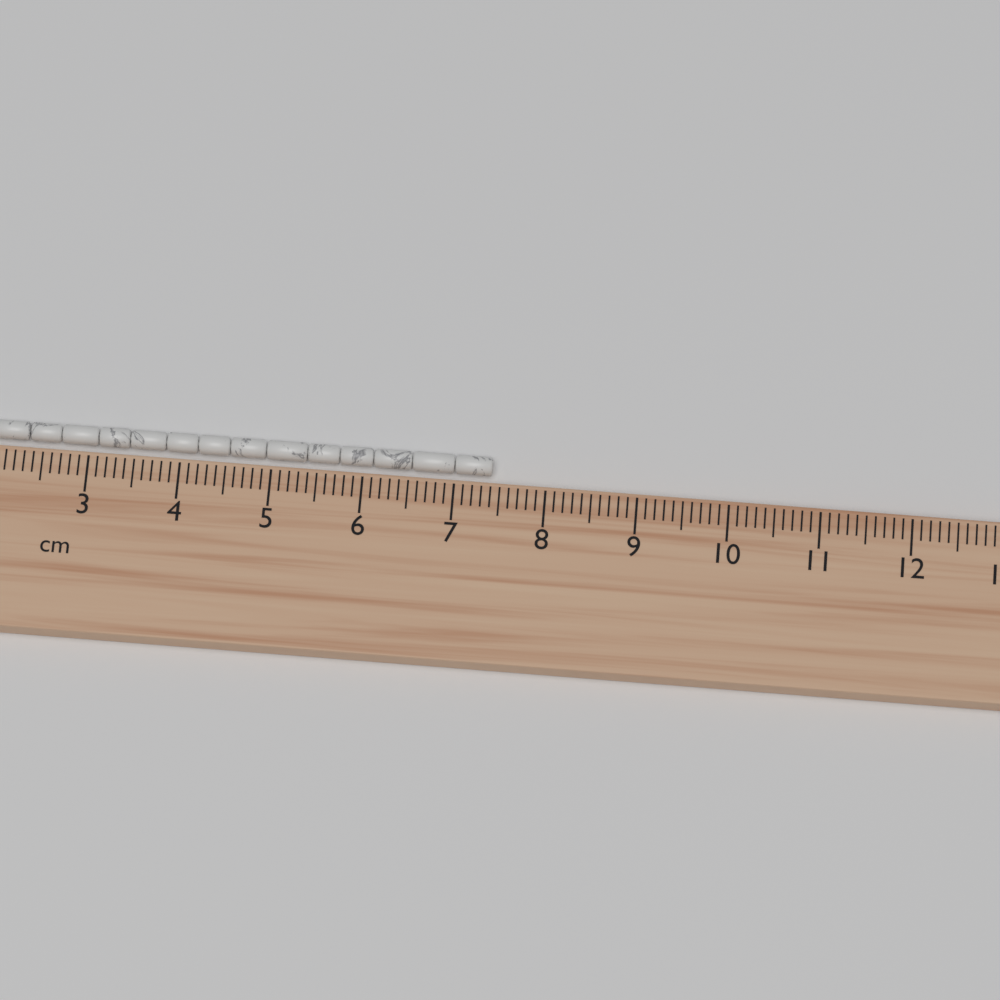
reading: 7.4 cm
